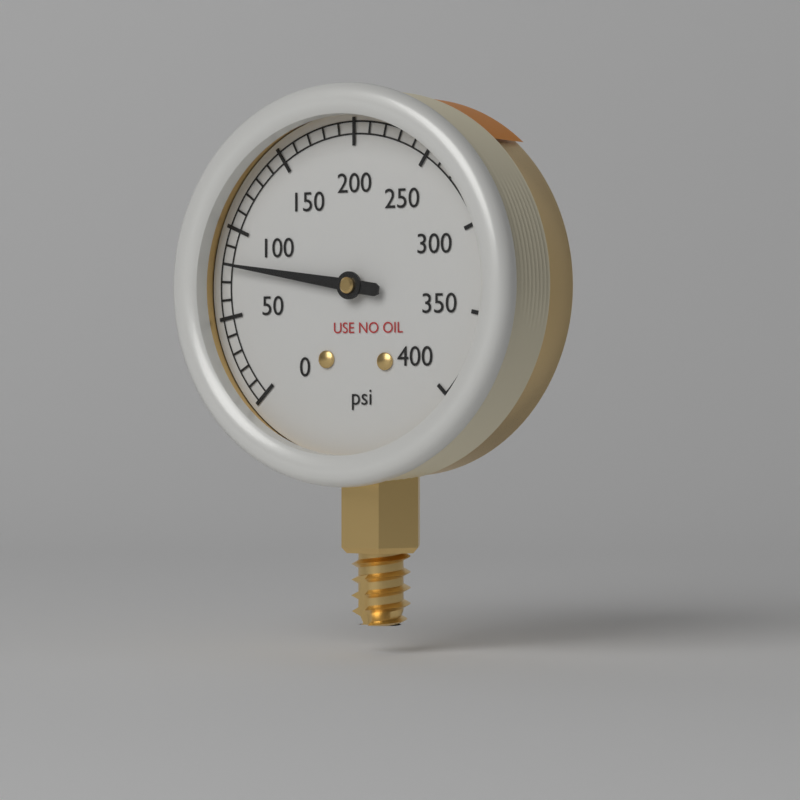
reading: 80 psi
